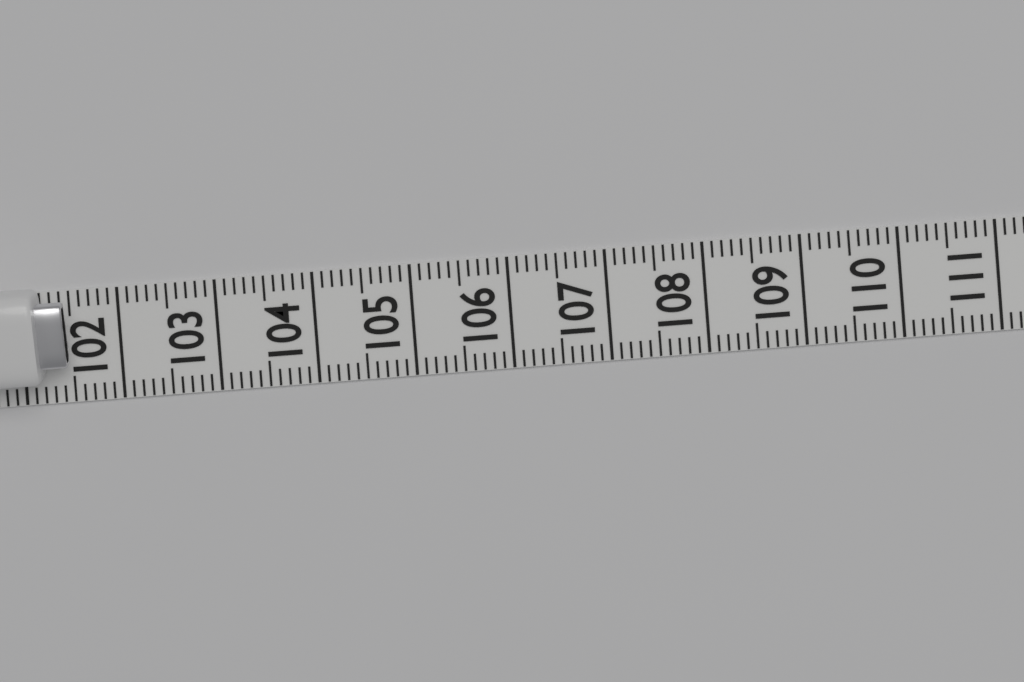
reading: 101.5 (no unit)
